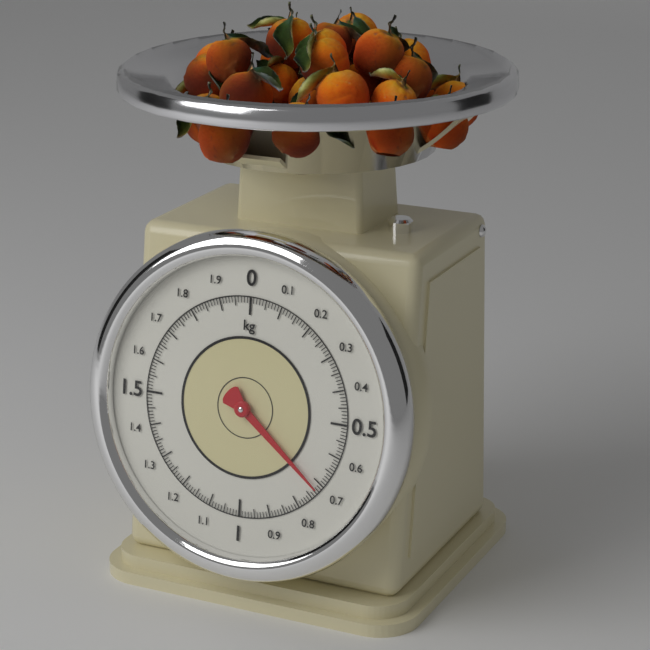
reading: 0.72 kg
